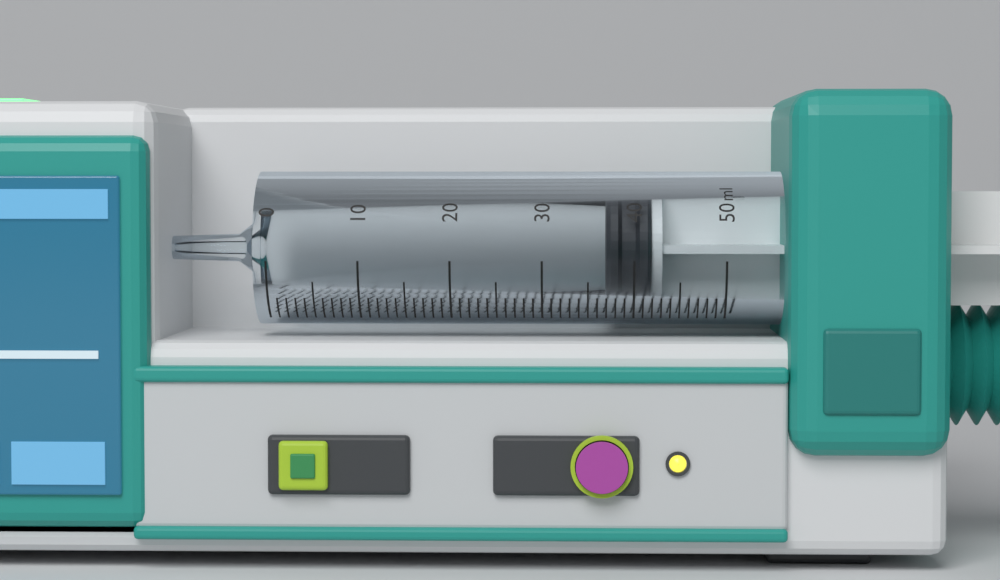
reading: 37 ml
